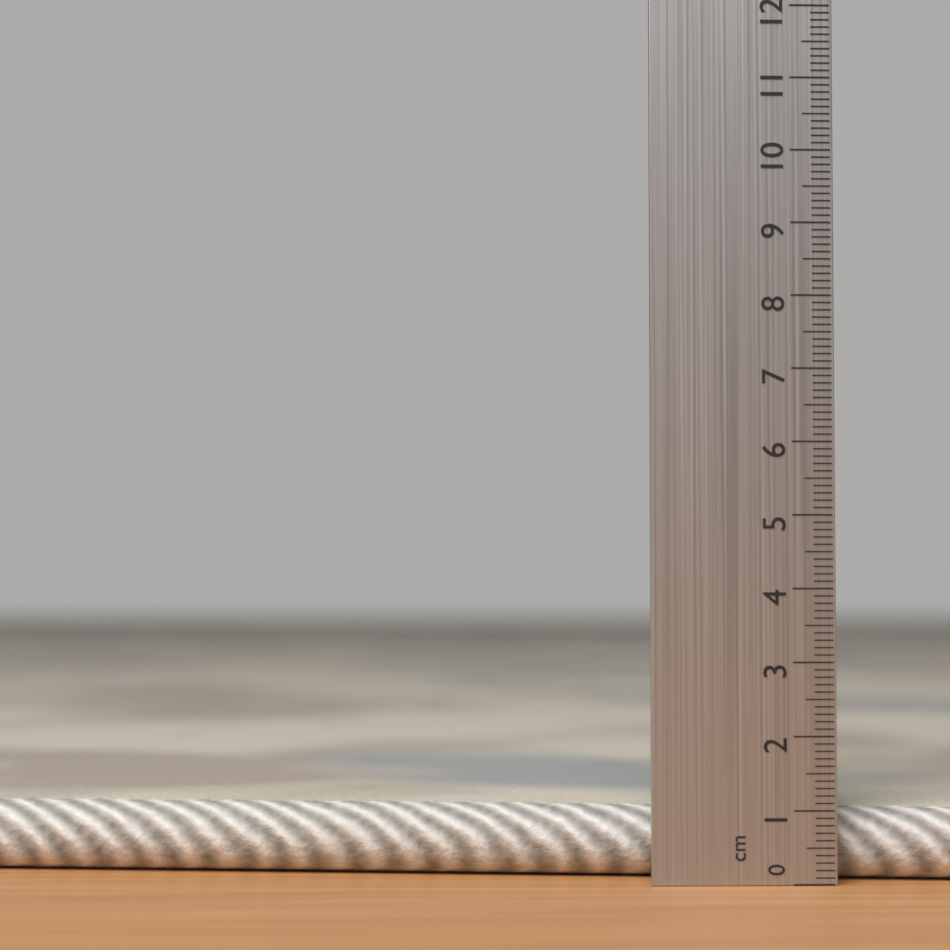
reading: 1.0 cm
